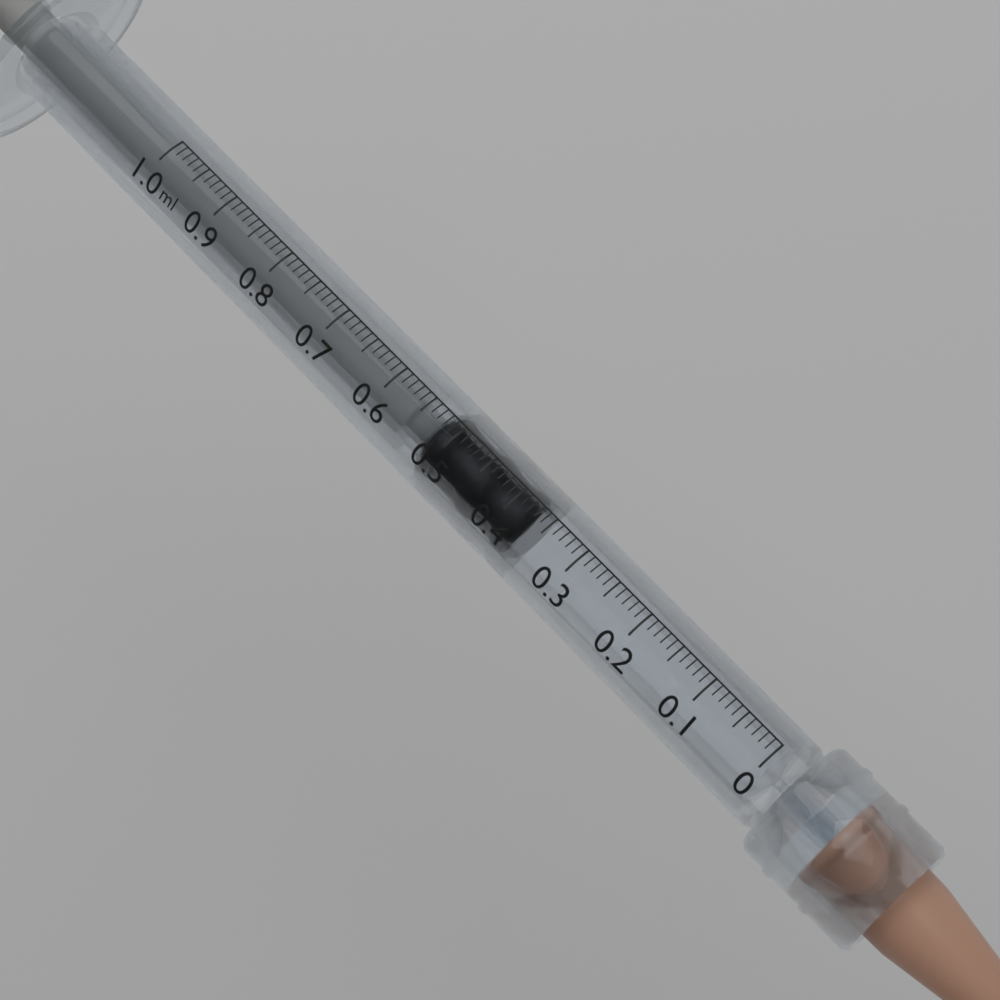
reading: 0.37 ml
